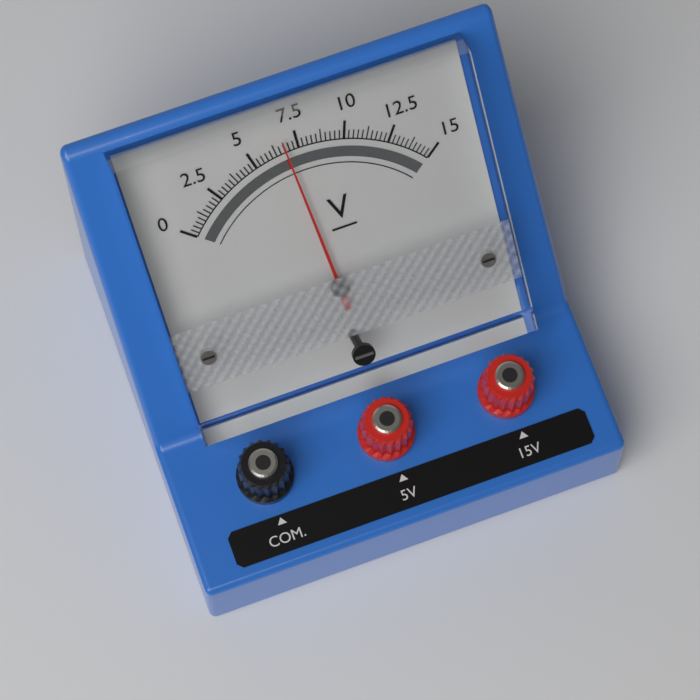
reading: 6.75 V
